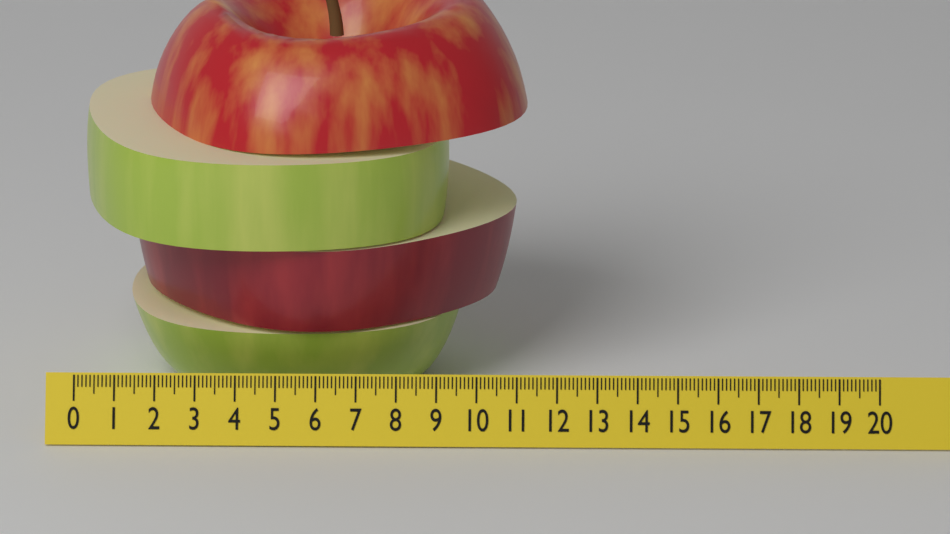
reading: 11.2 (no unit)
